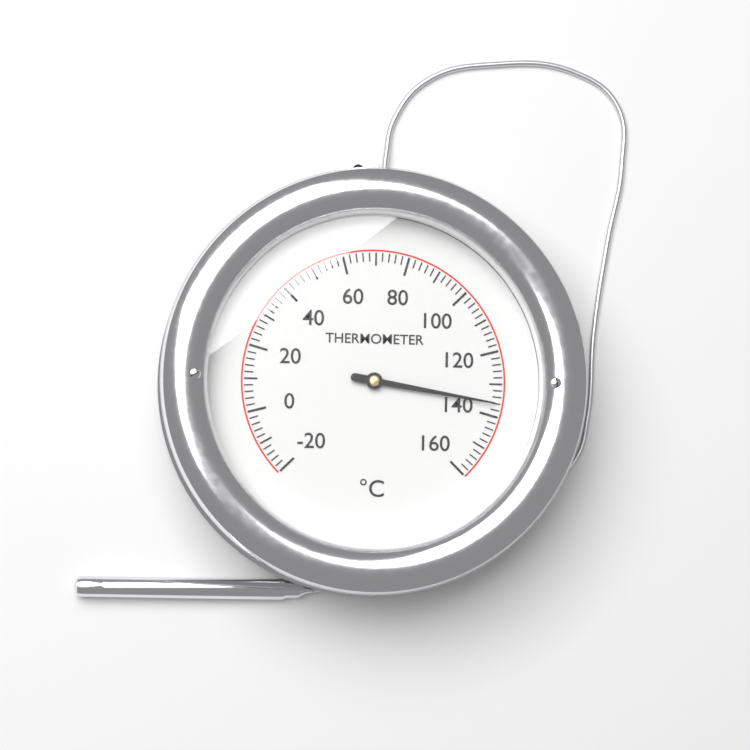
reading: 136 °C
